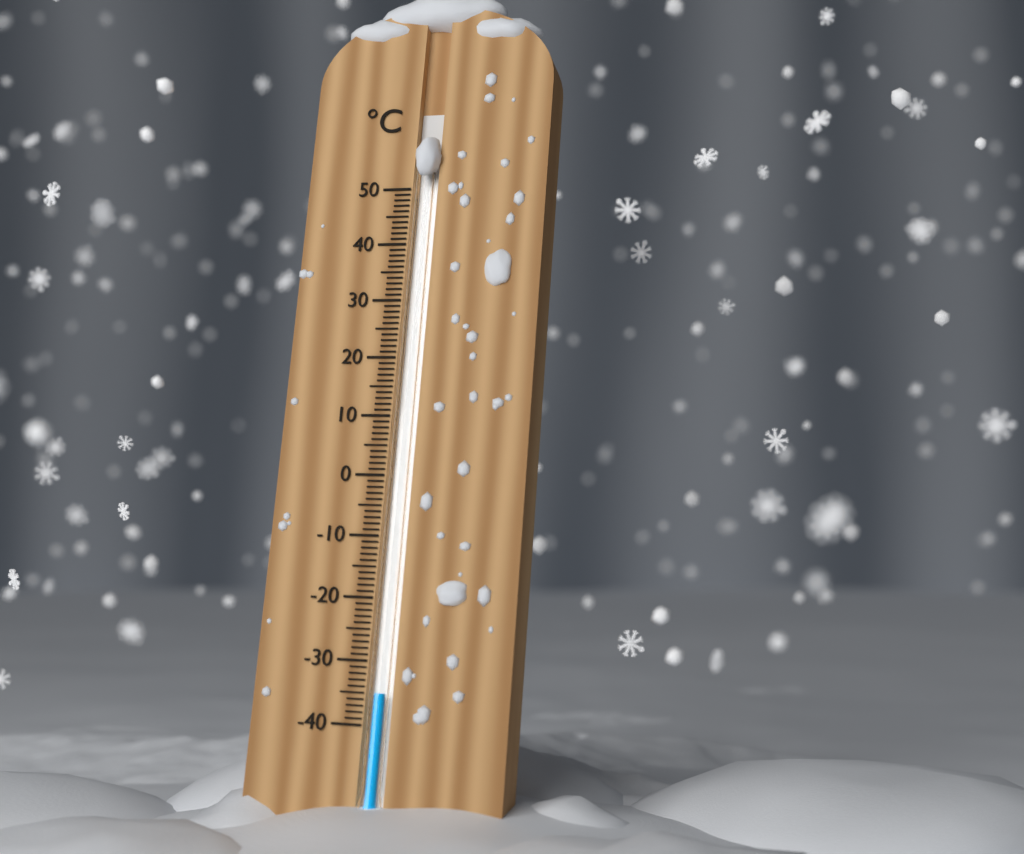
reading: -35 °C
